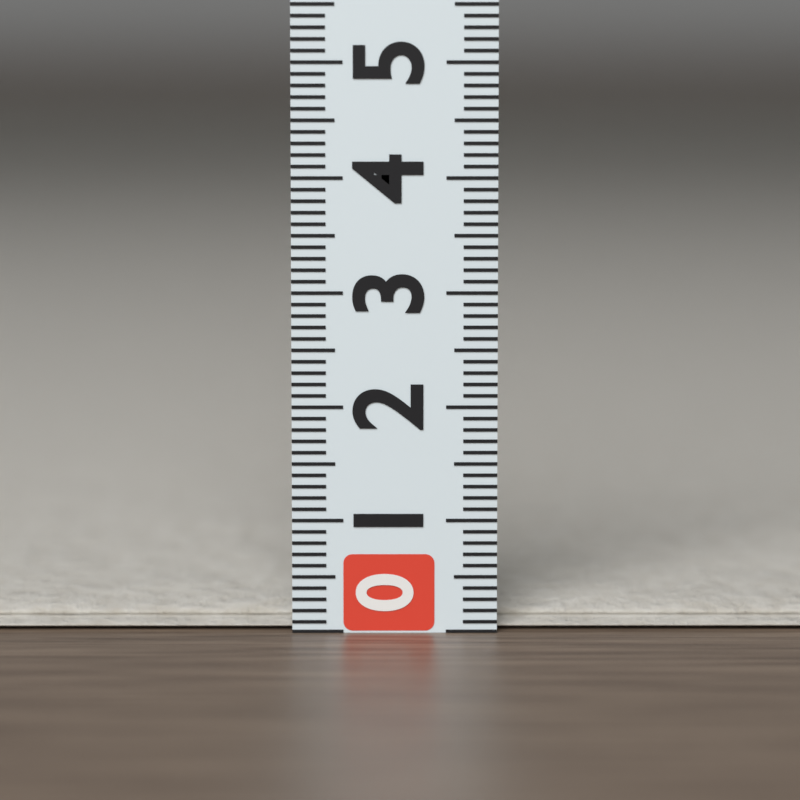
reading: 0.2 (no unit)
